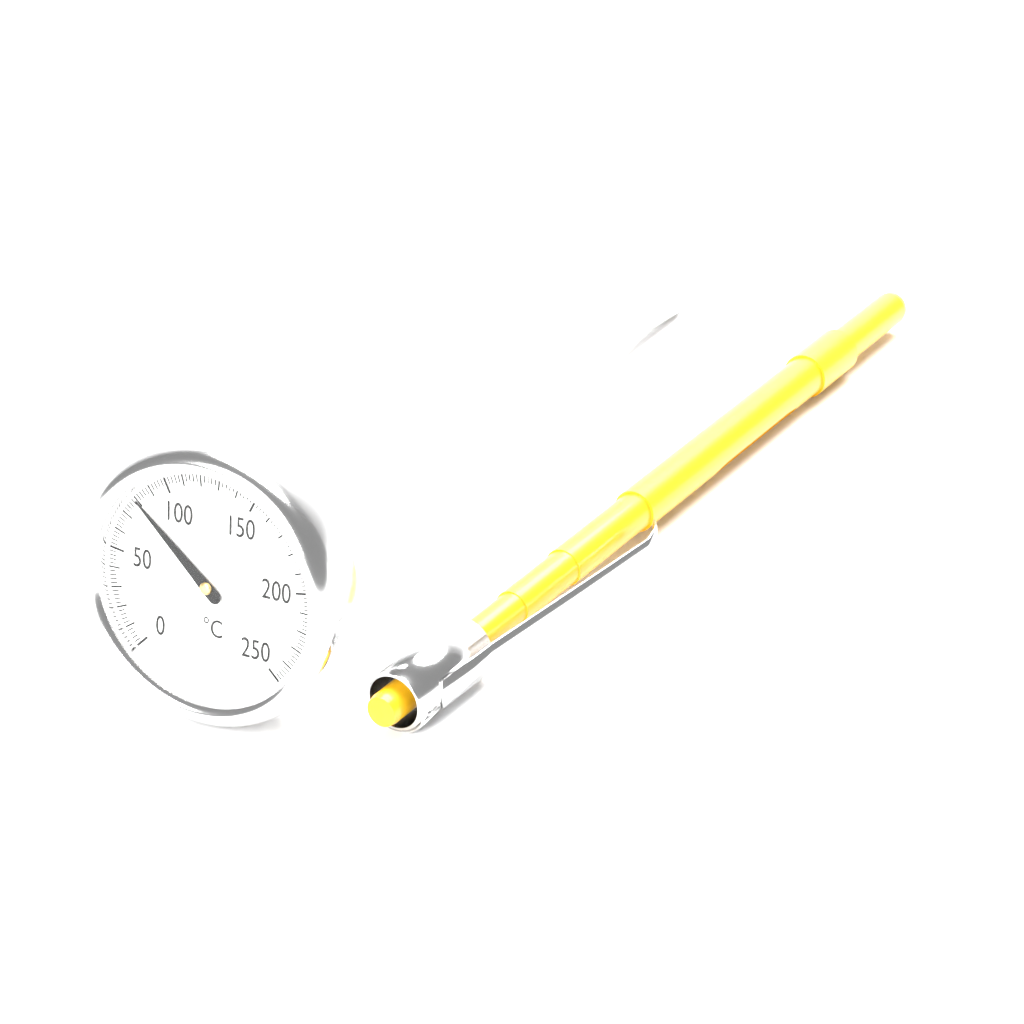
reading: 80 °C
